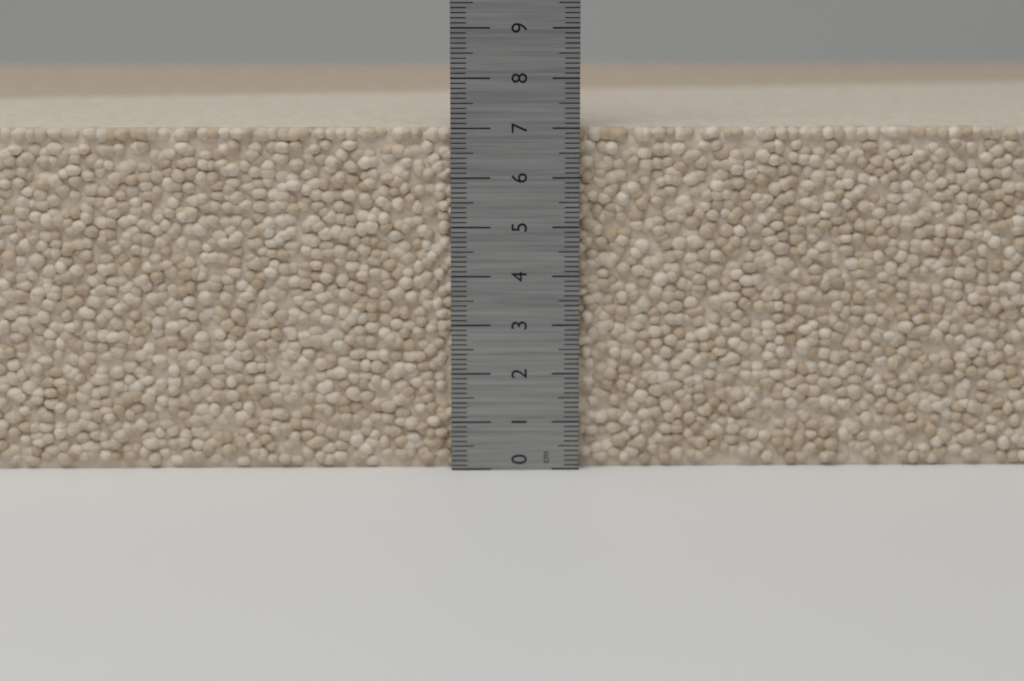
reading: 7.0 cm
